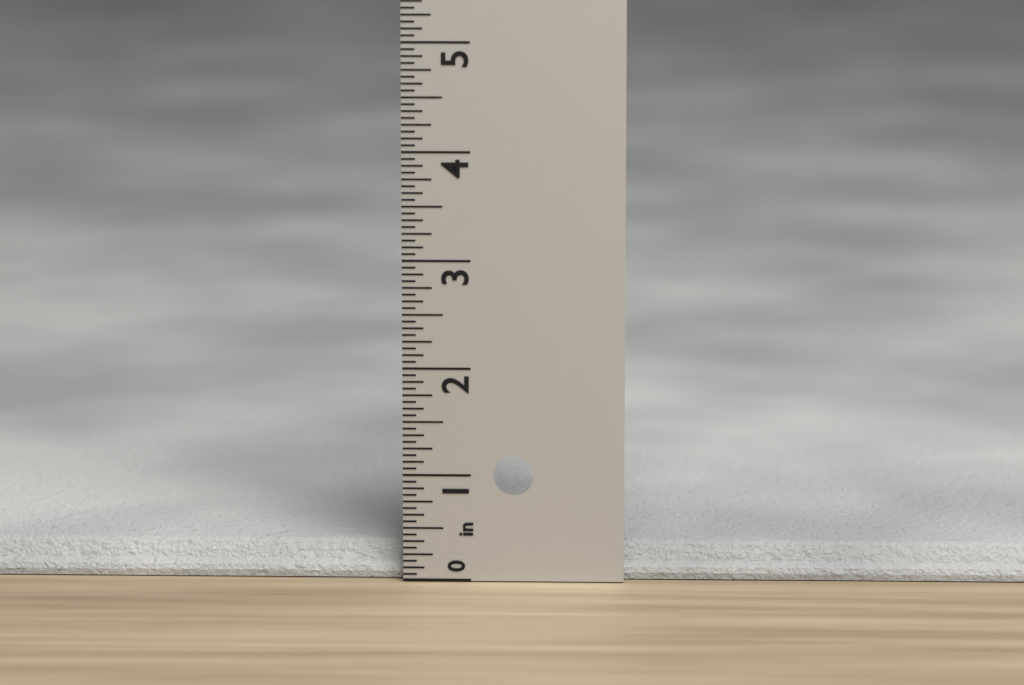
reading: 0.3125 in
